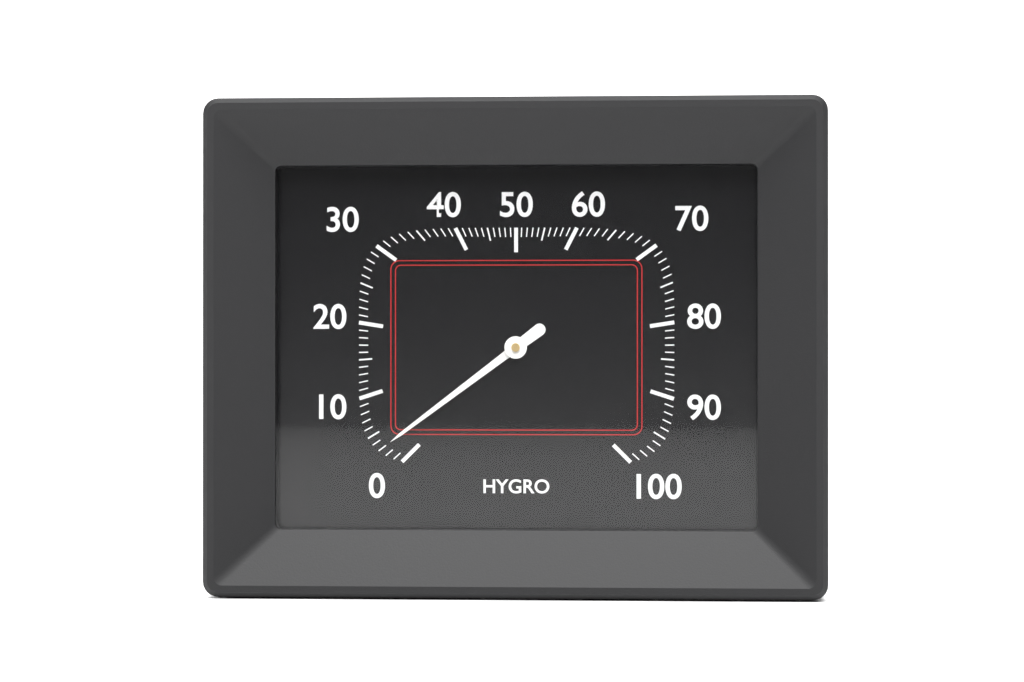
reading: 3 %
